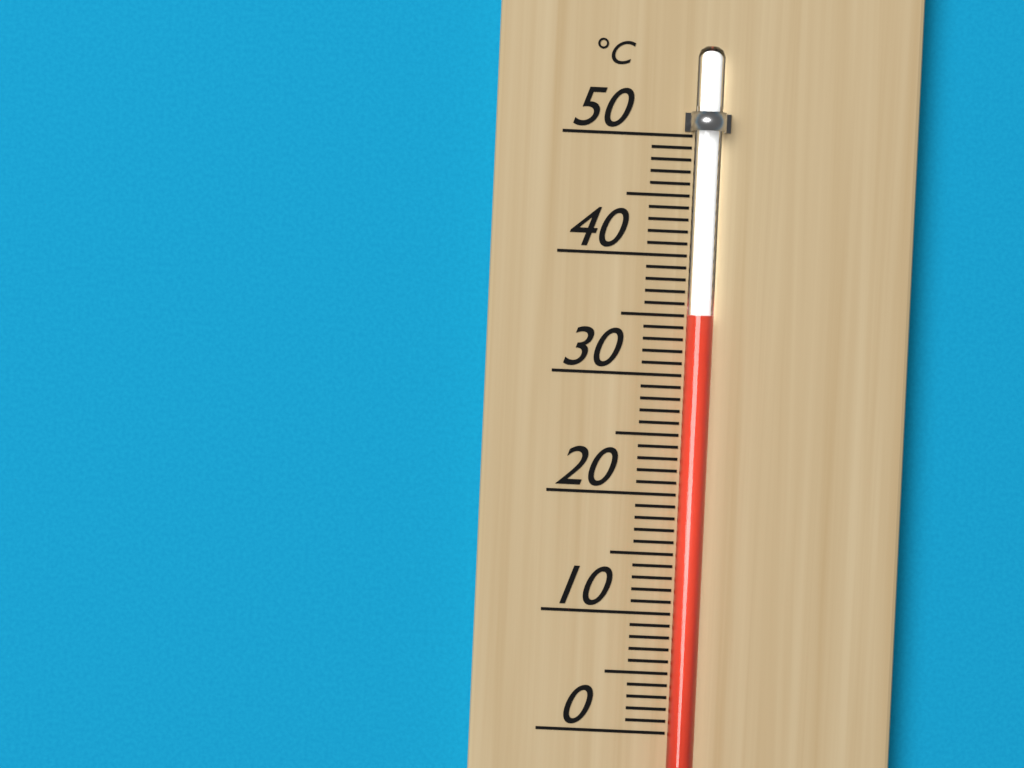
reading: 35 °C
